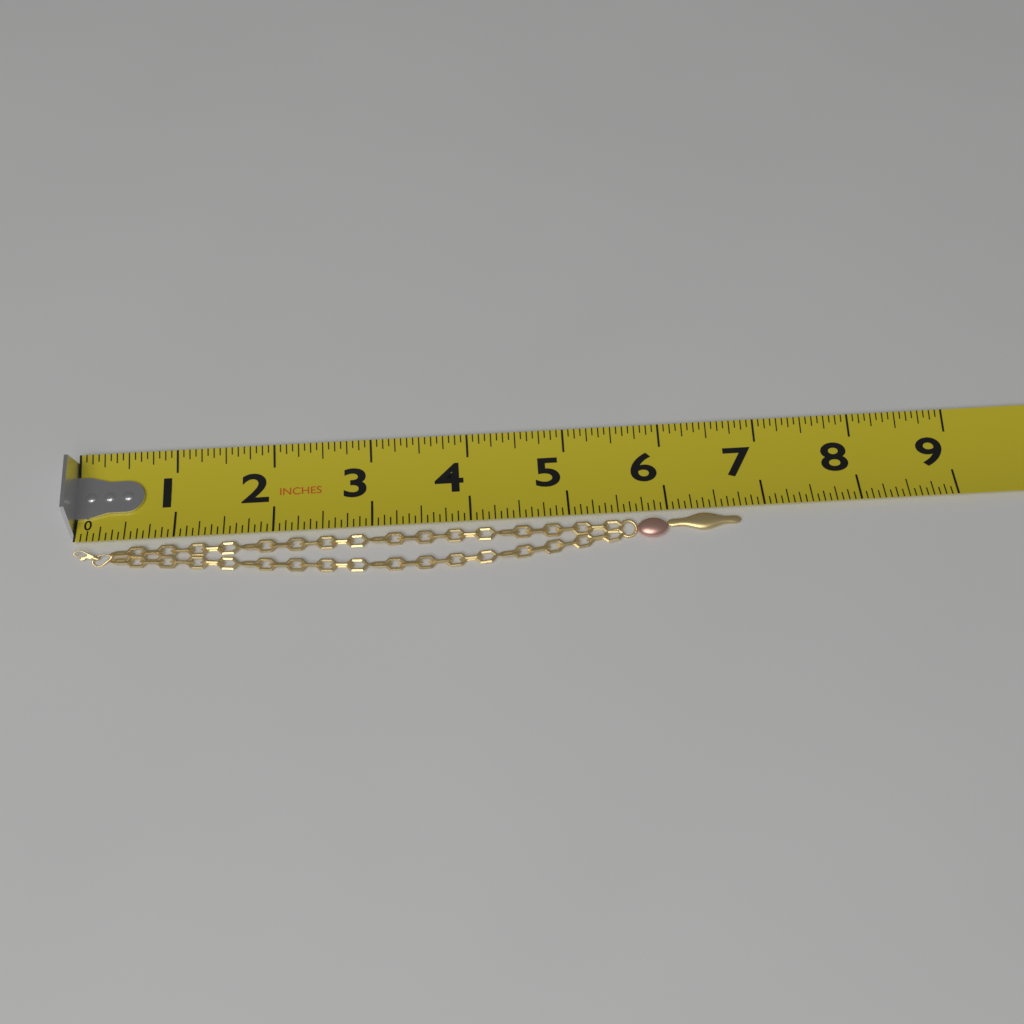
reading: 6.7500 in
